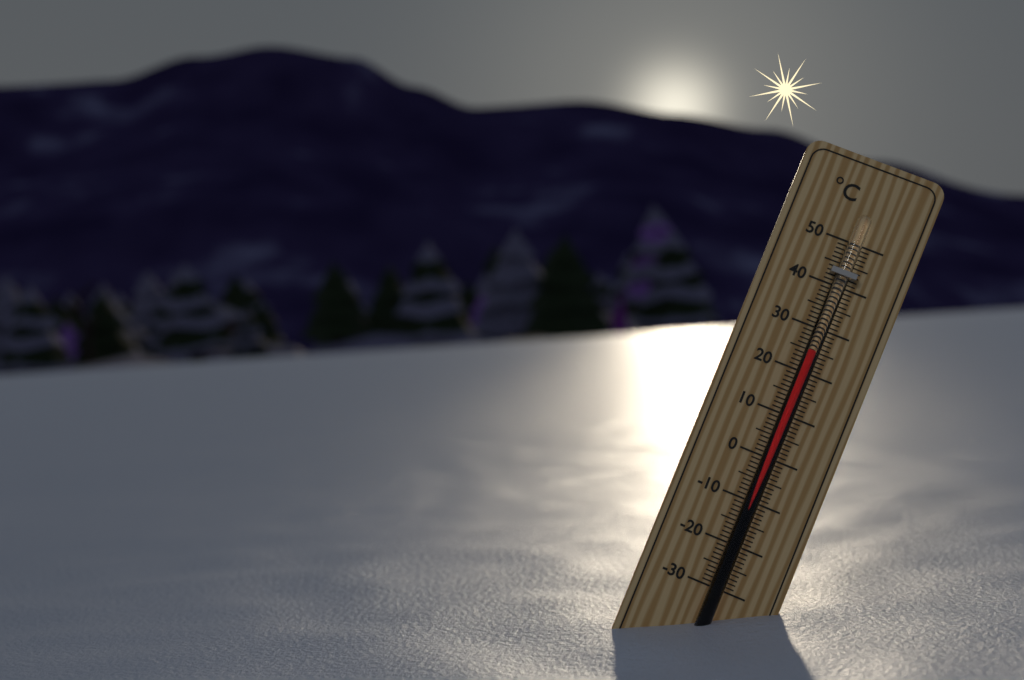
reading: 25 °C
